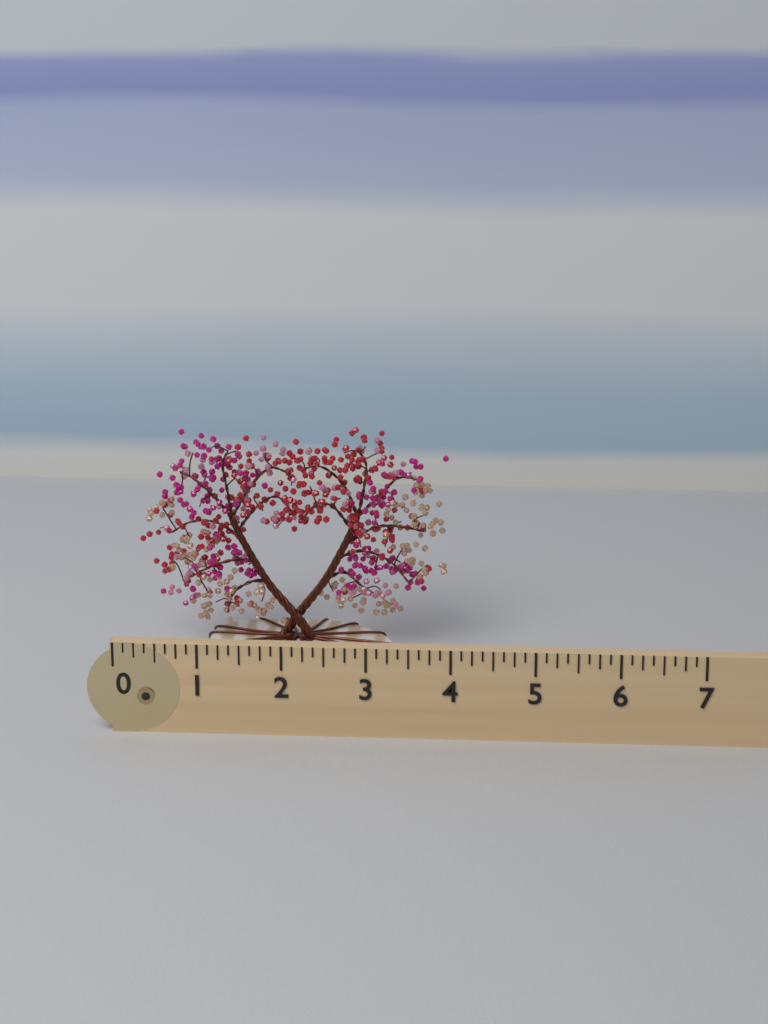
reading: 3.875 (no unit)
